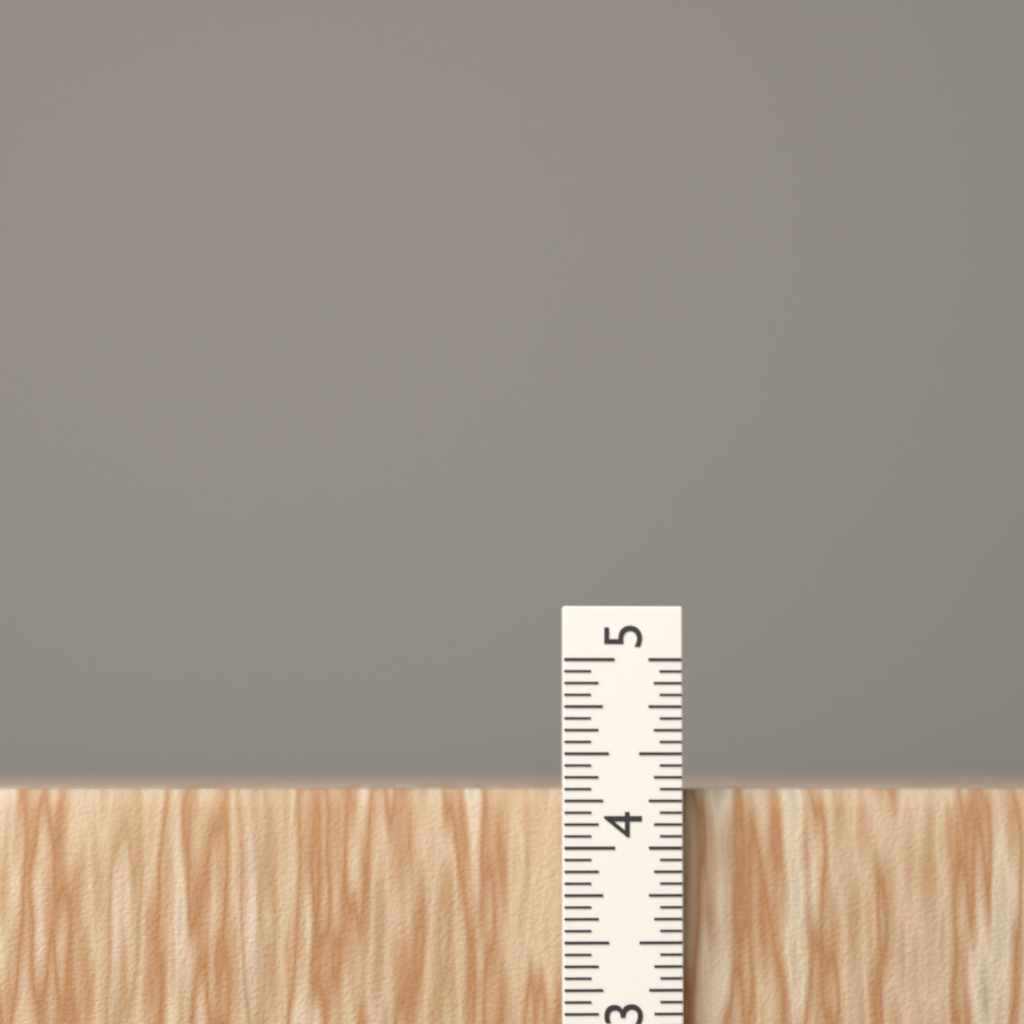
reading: 4.3125 in
